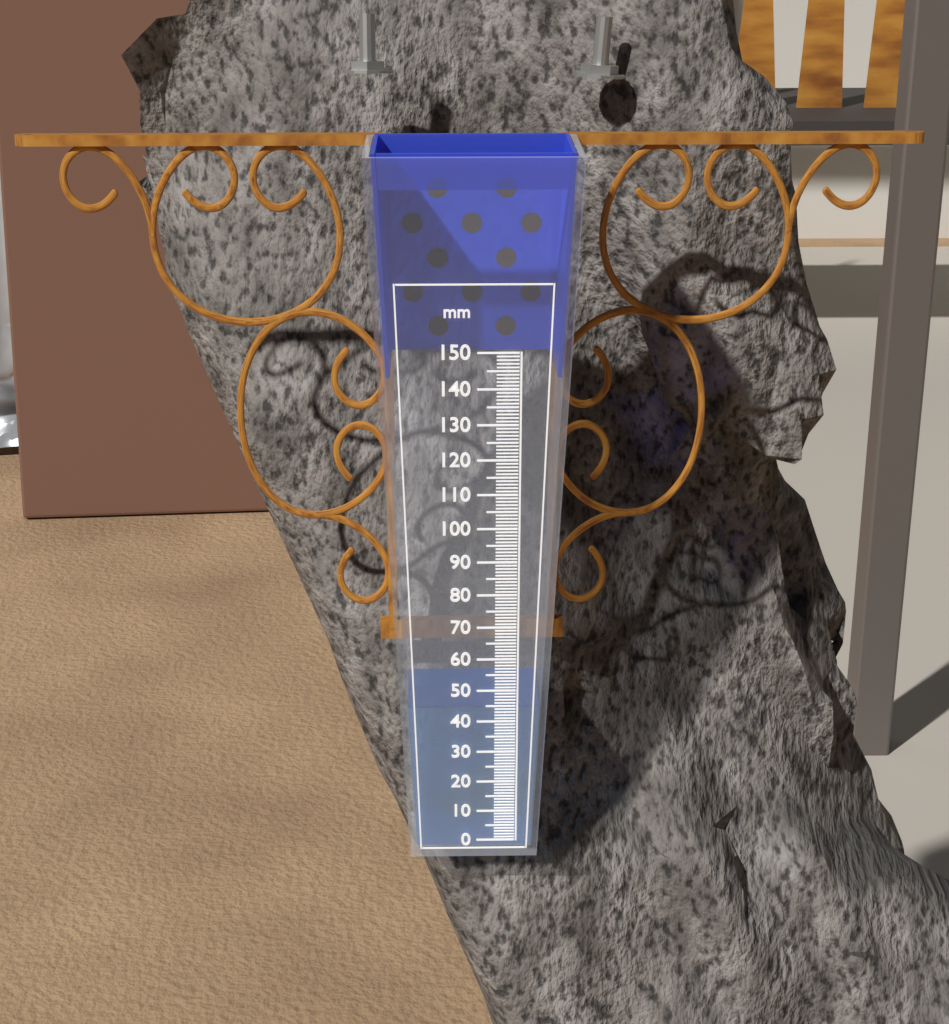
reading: 44 mm
